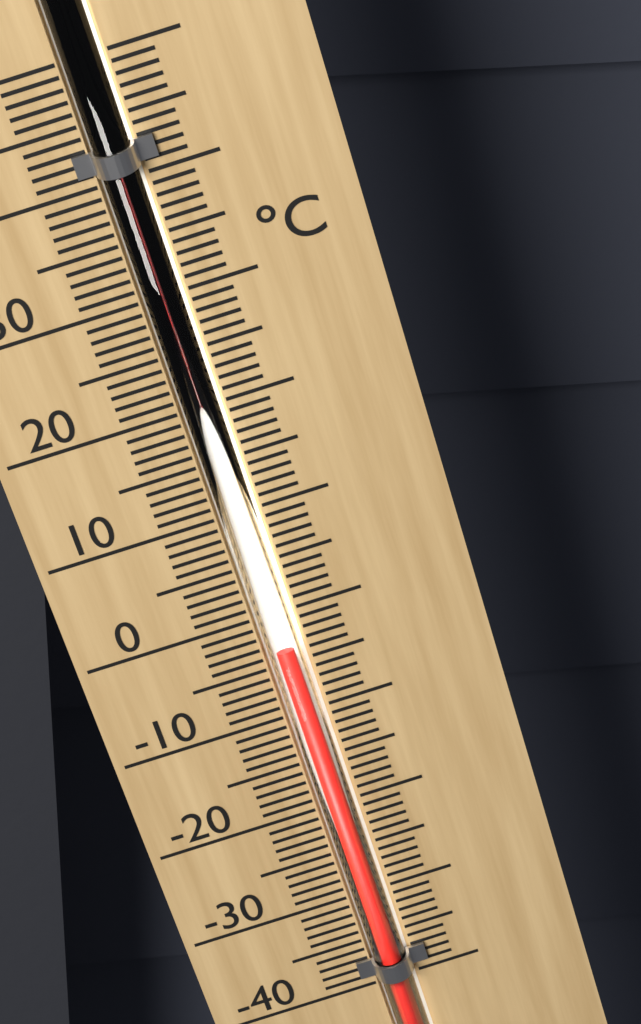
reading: -3 °C
